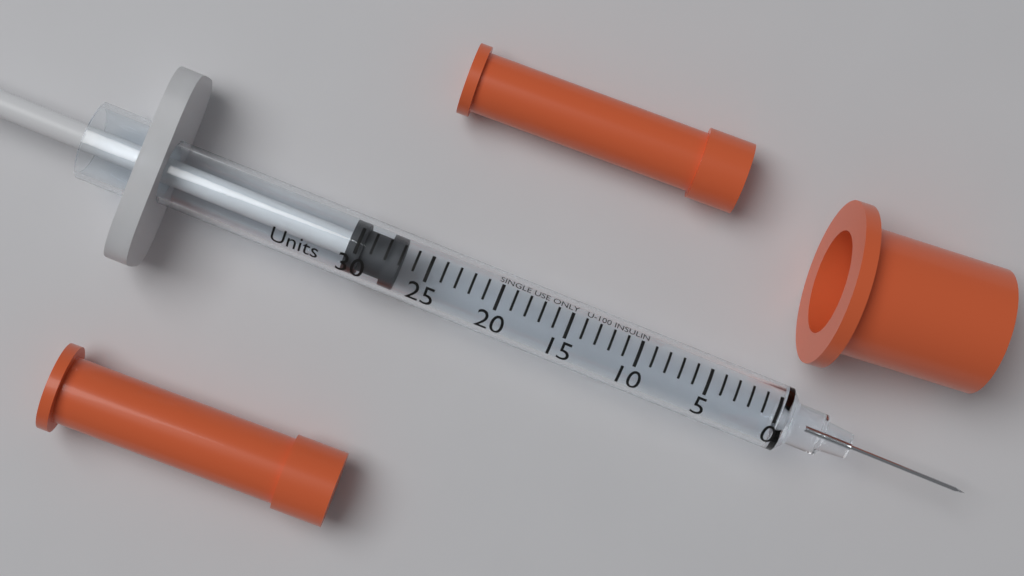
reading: 27 Units
